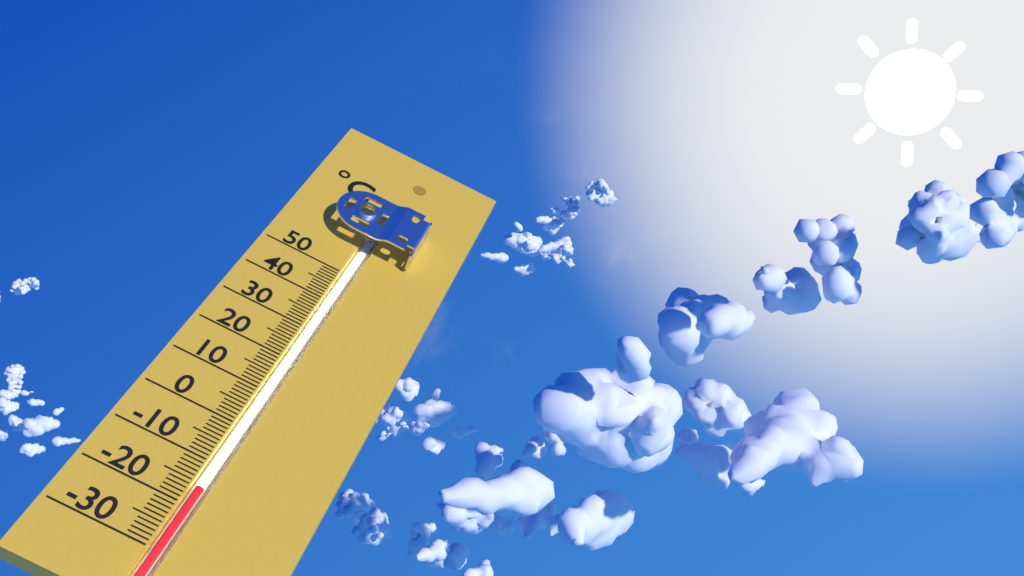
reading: -16 °C
